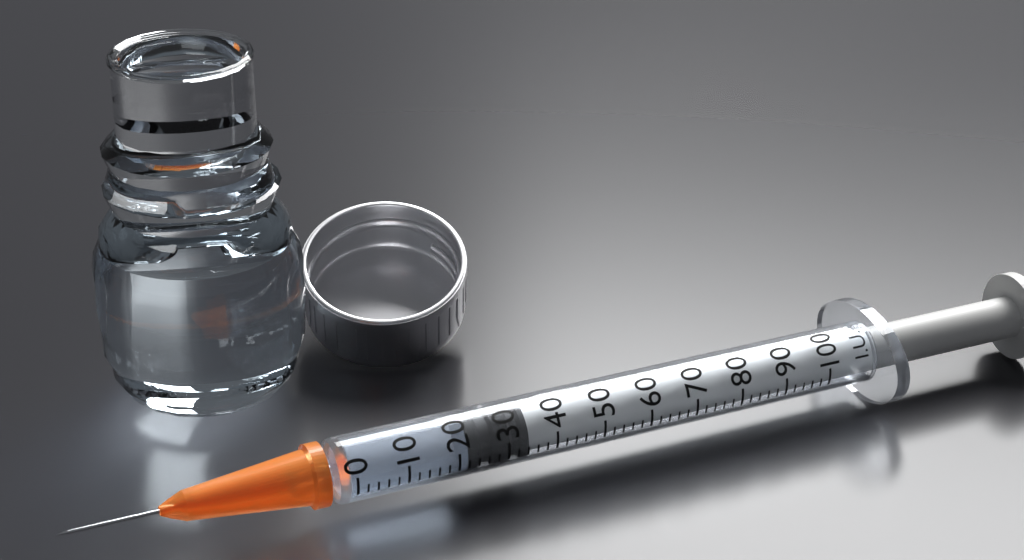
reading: 22 I.U.
